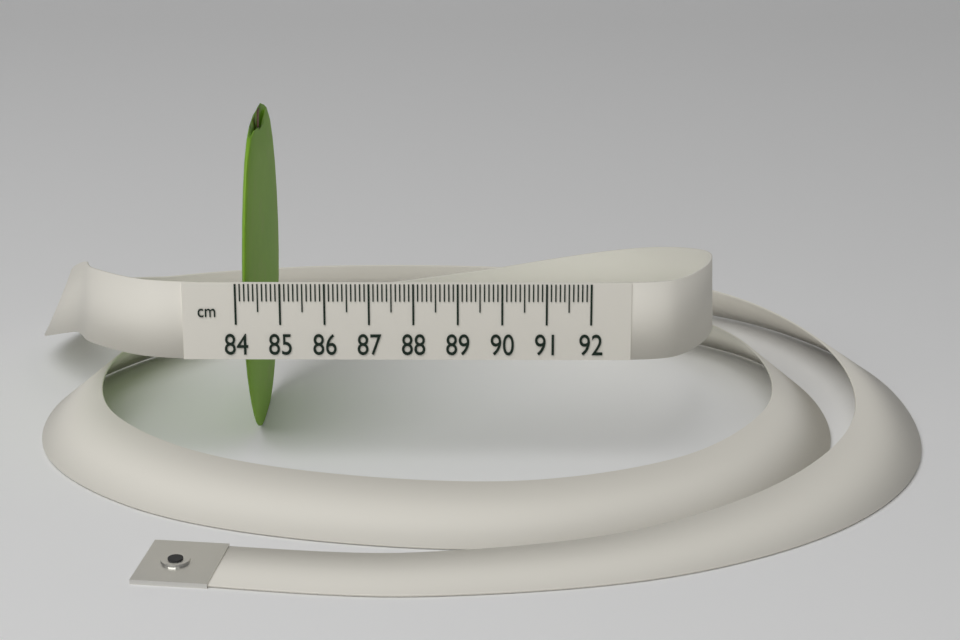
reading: 84.4 cm
